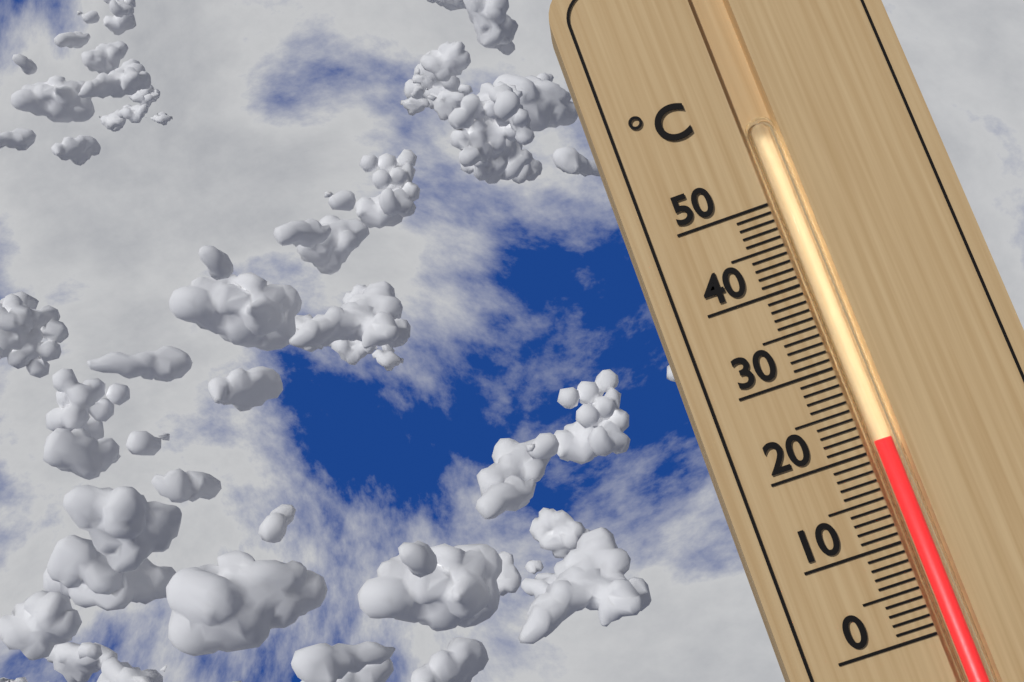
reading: 21 °C
